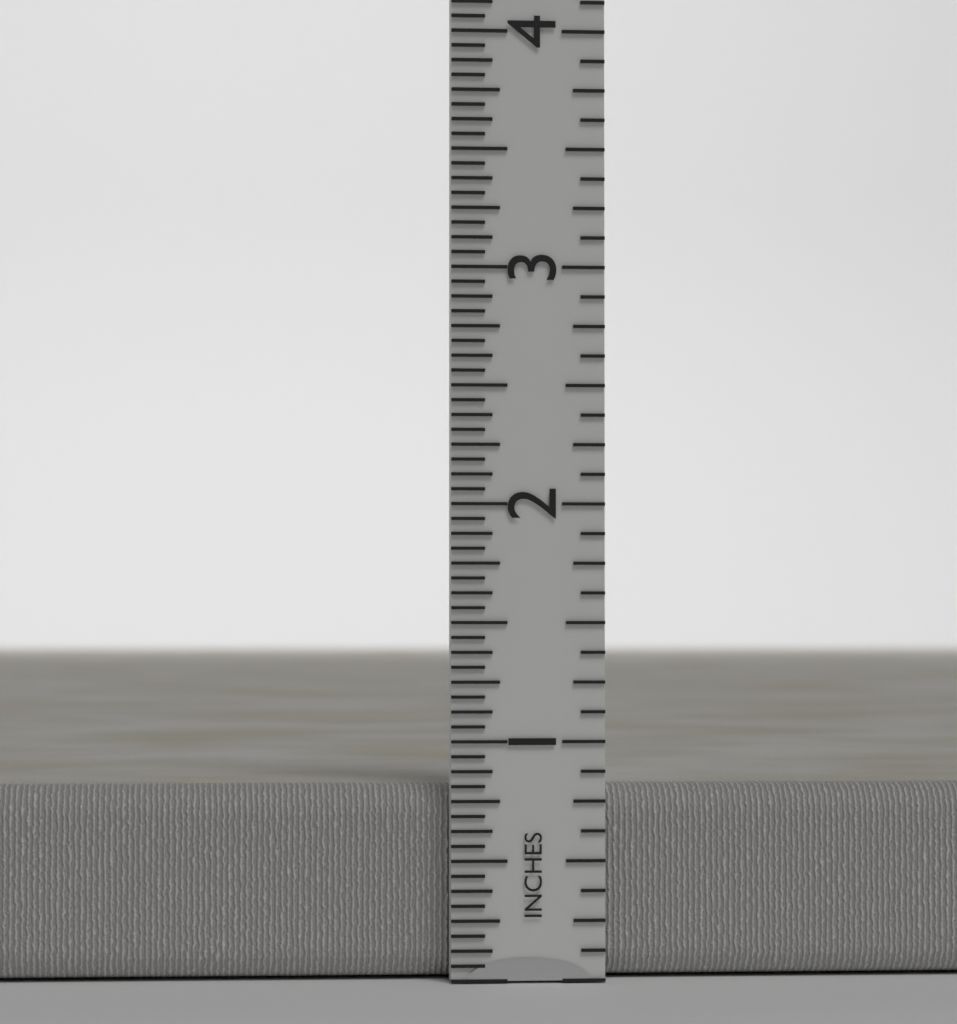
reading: 0.8125 in
